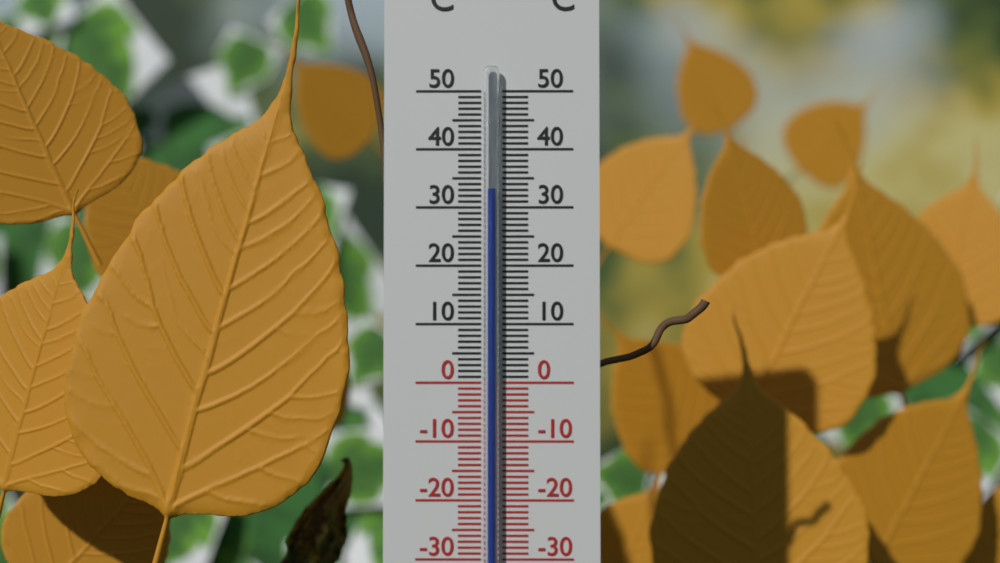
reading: 33 °C
